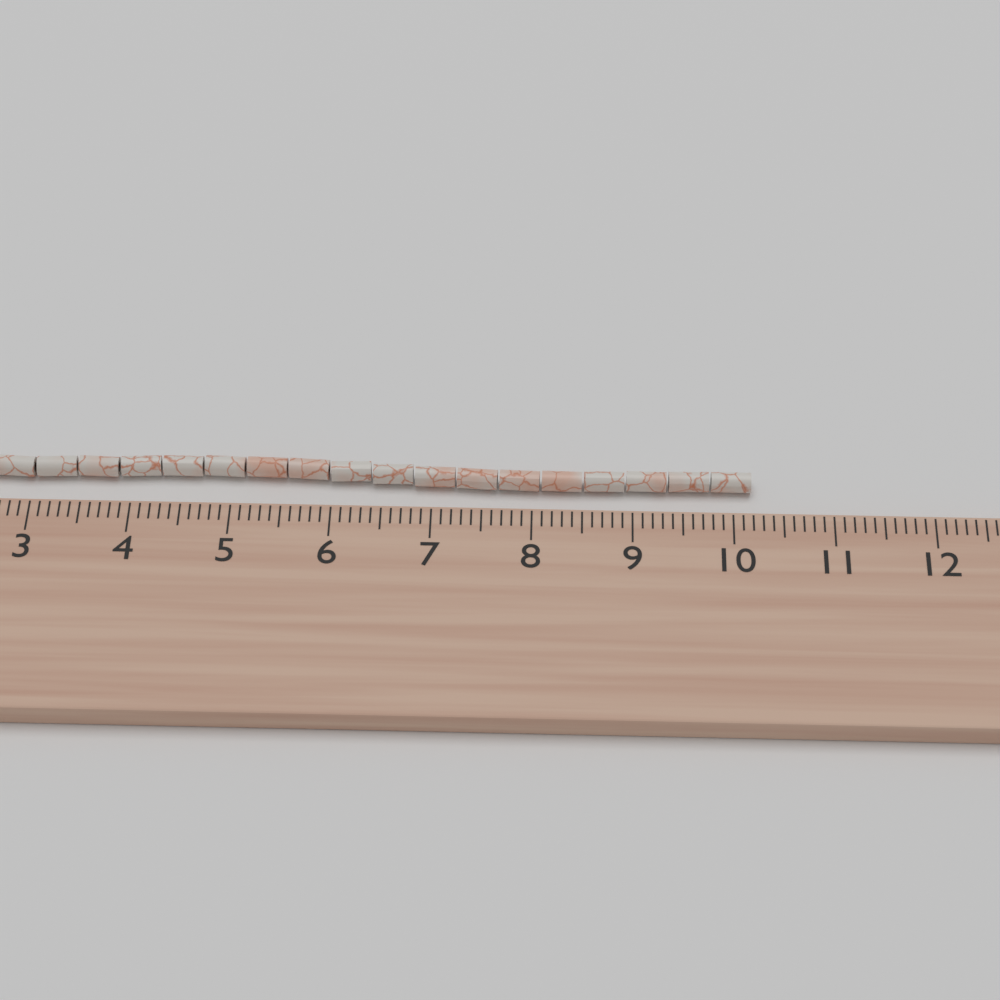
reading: 10.2 cm
